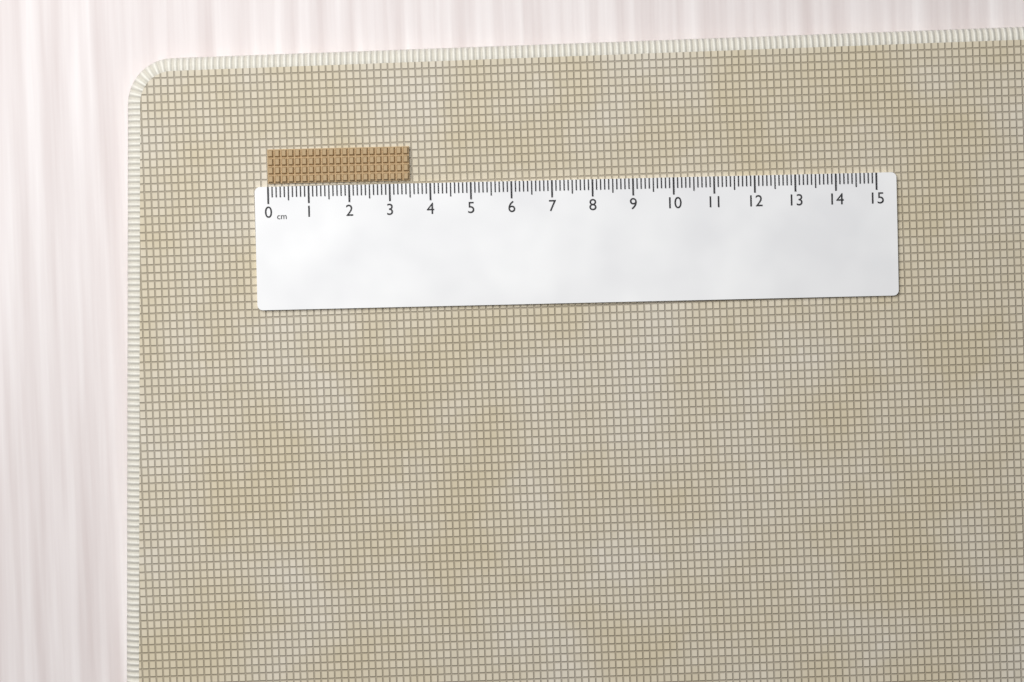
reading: 3.5 cm
